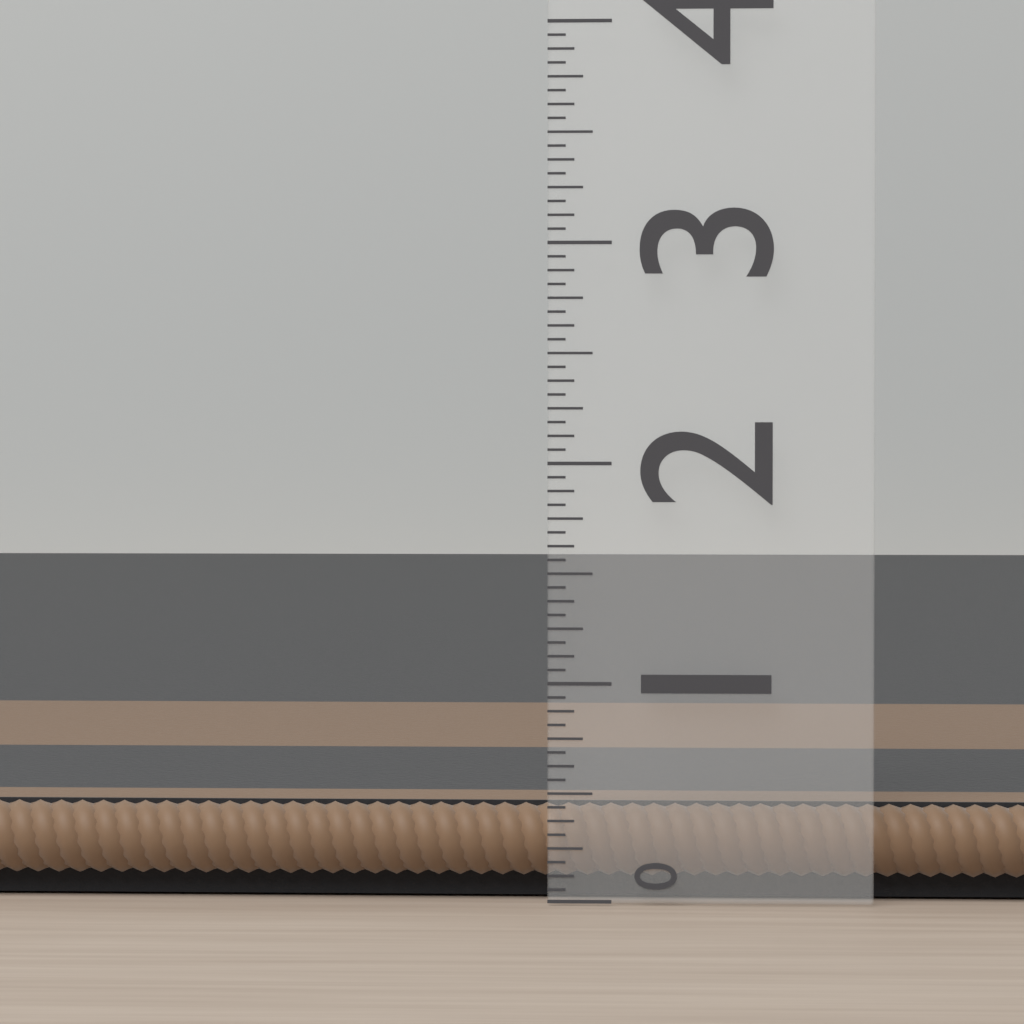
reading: 0.4375 (no unit)
